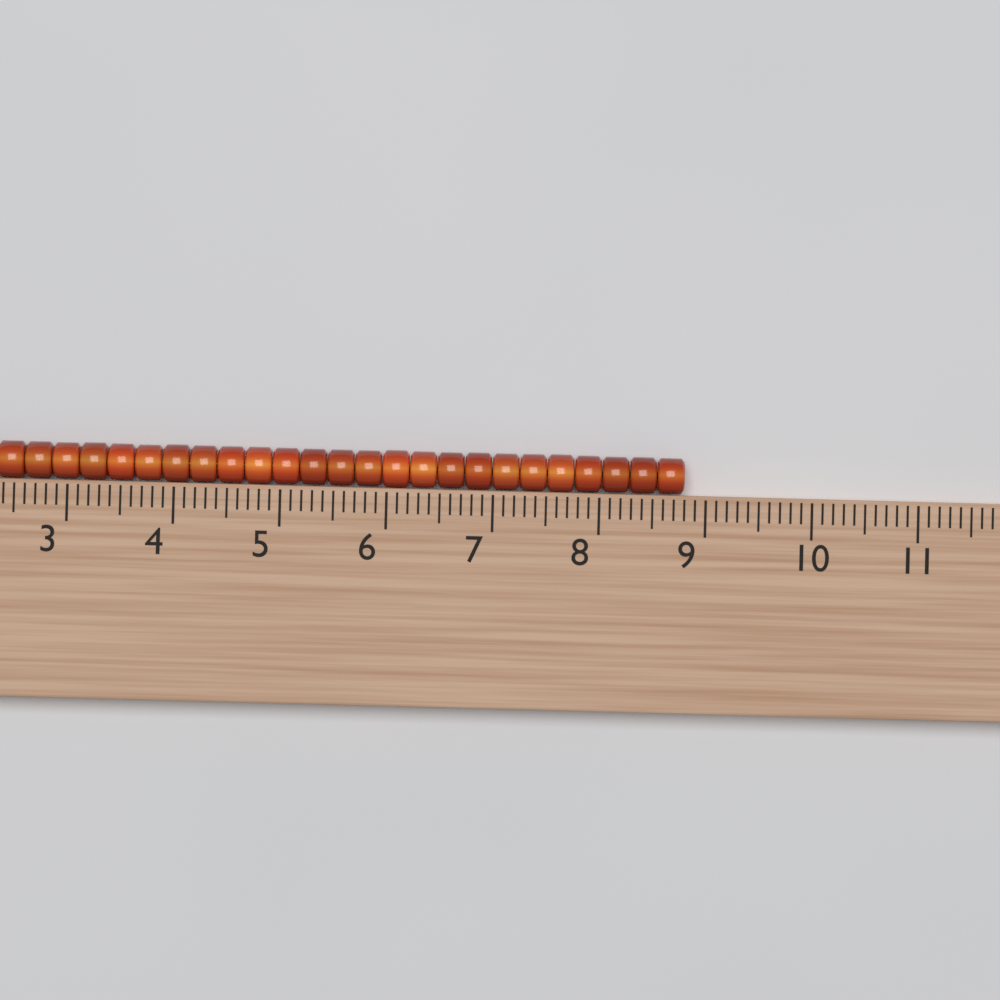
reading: 8.8 (no unit)
